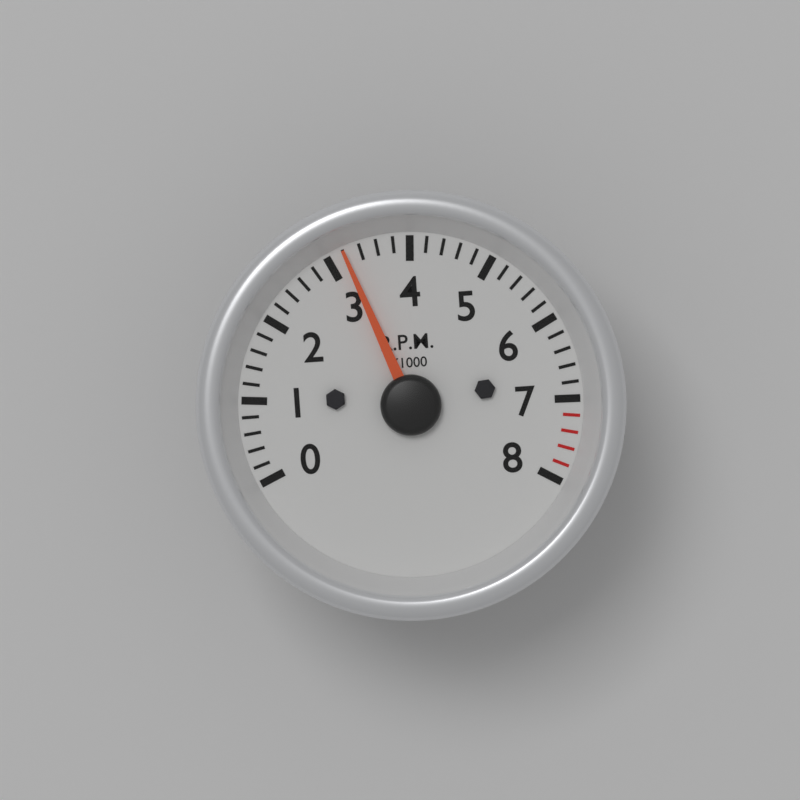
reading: 3200 RPM
